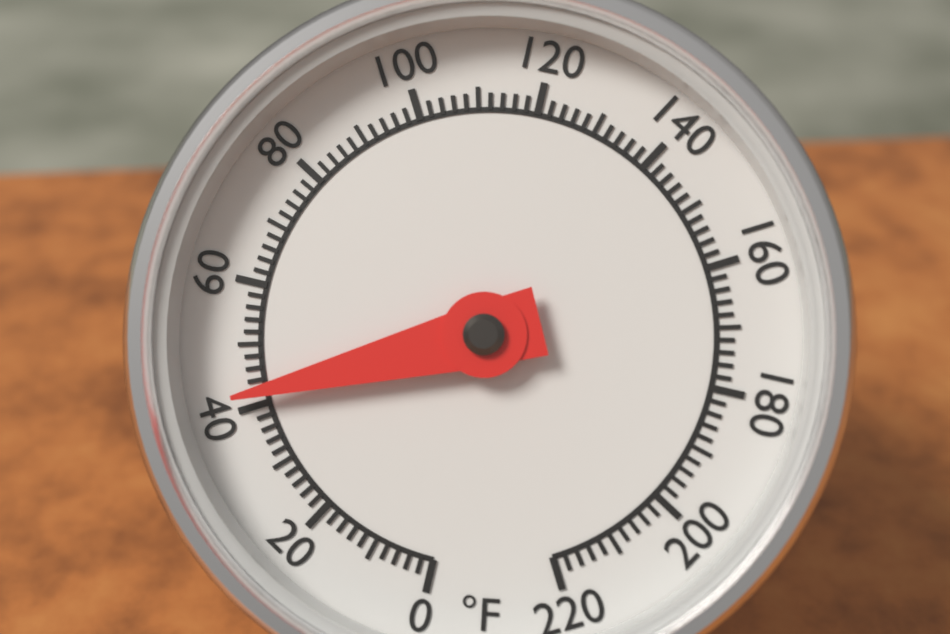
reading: 42 °F
